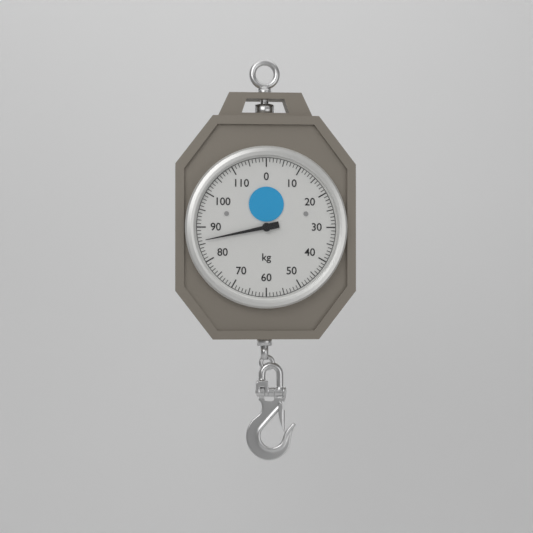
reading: 86 kg
